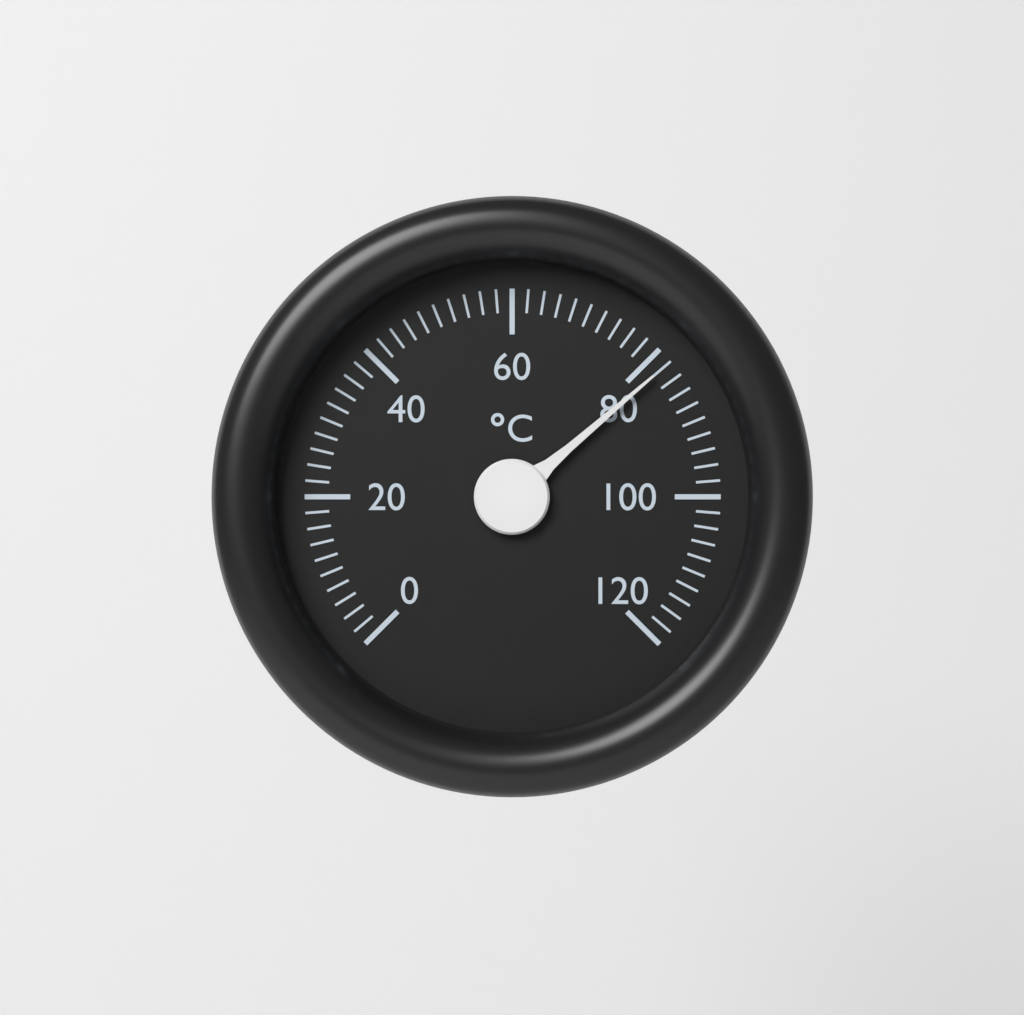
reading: 82 °C
